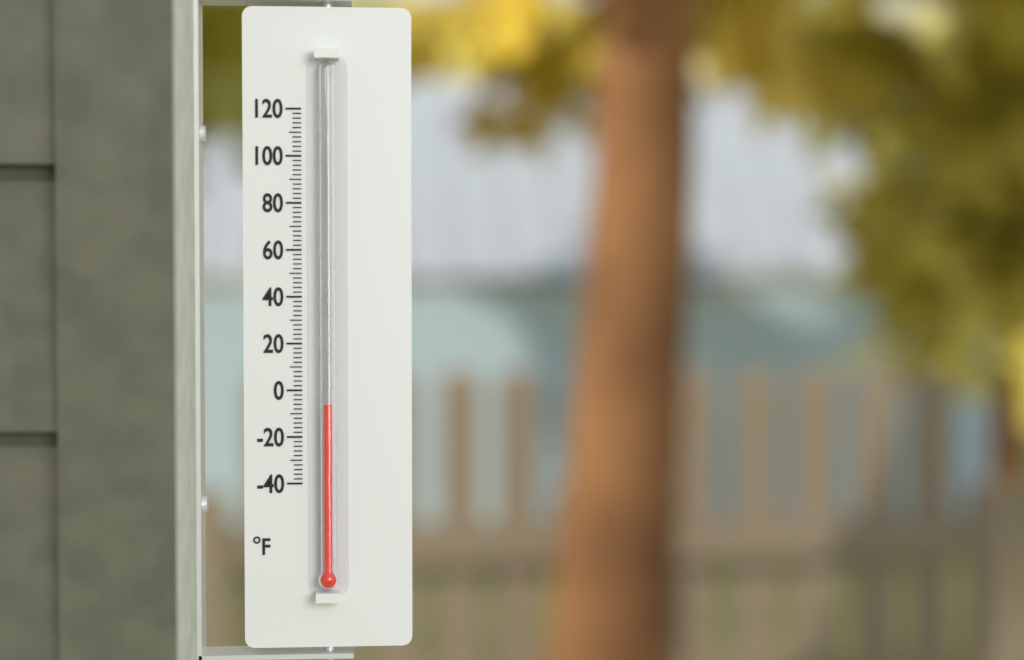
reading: -6 °F
